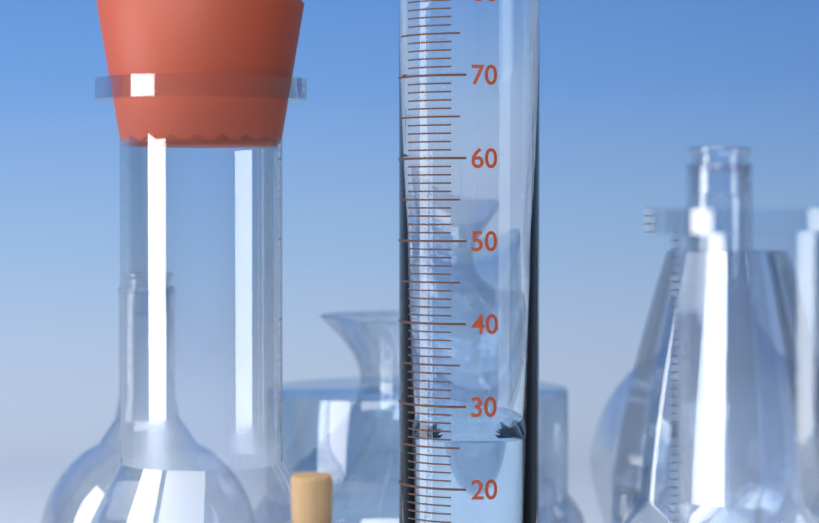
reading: 26 ml
